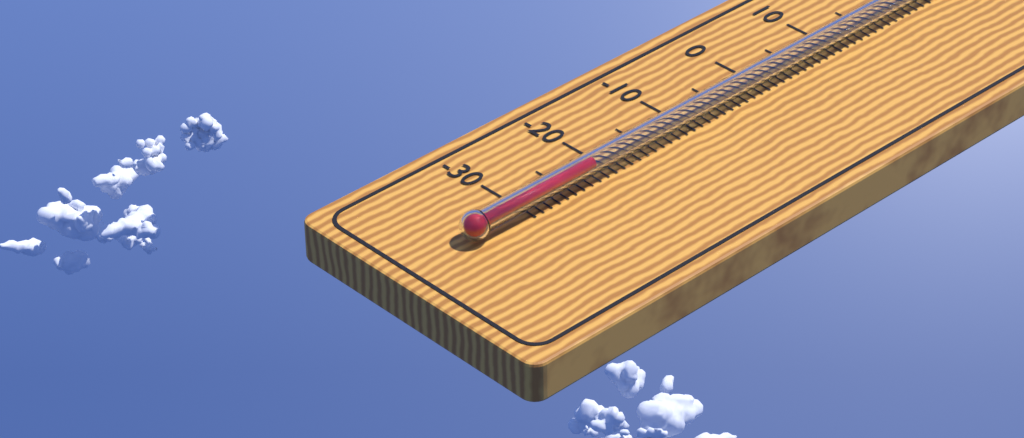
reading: -22 °C
